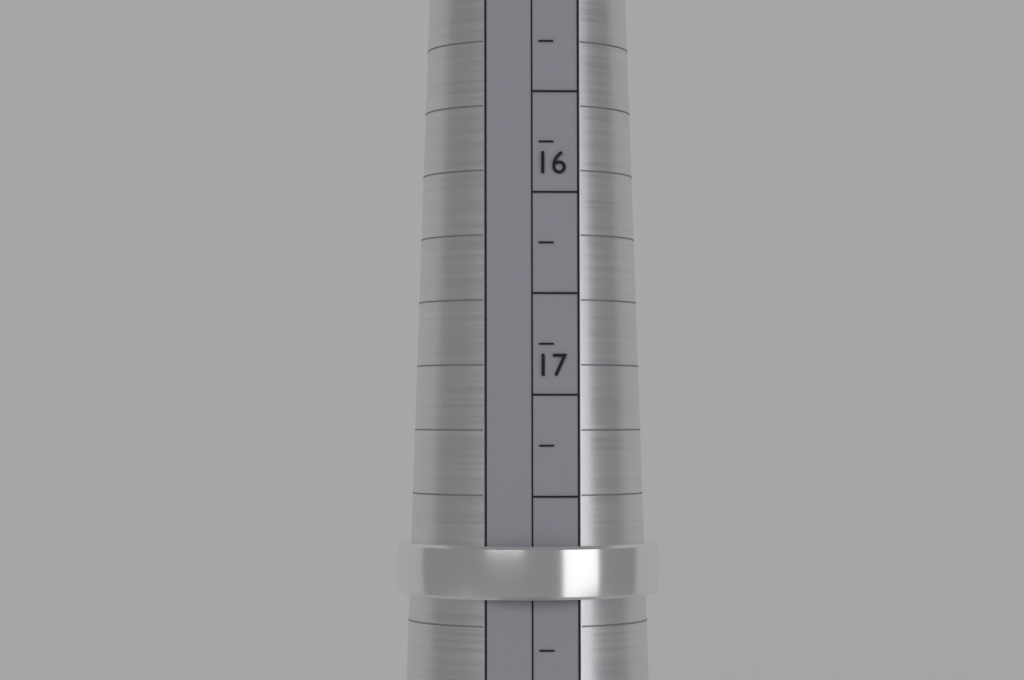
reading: 18.00 mm
